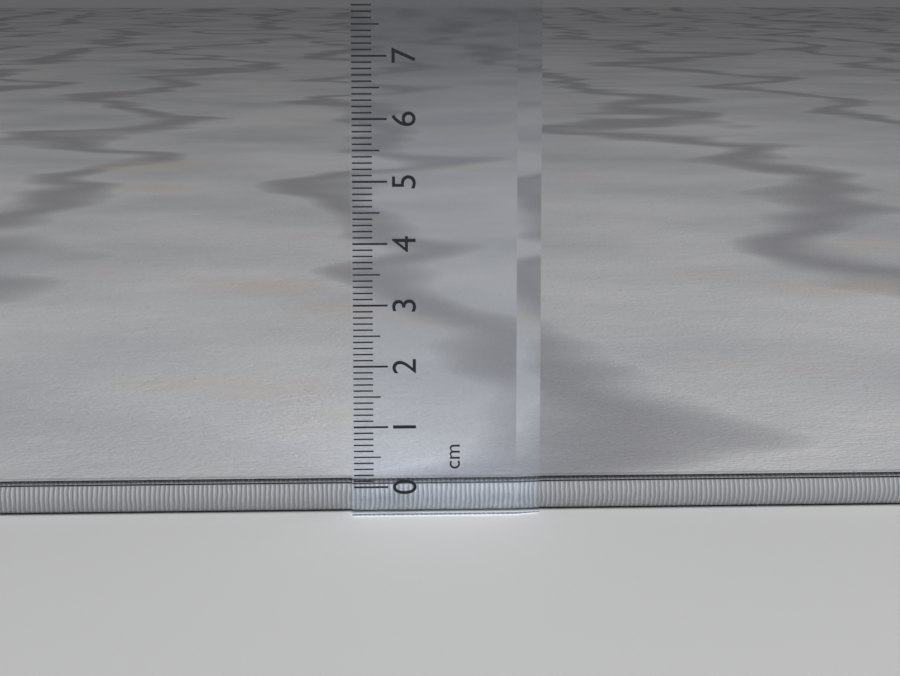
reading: 0.1 cm
